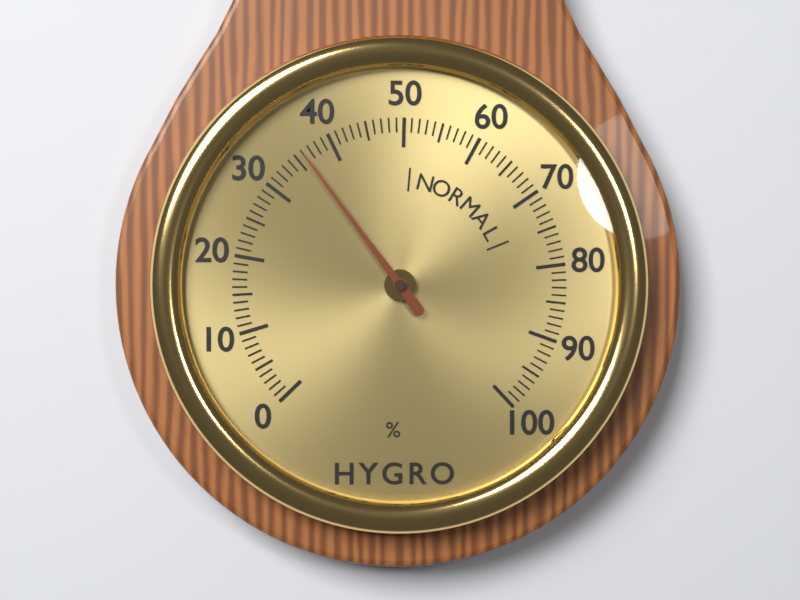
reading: 36 %
